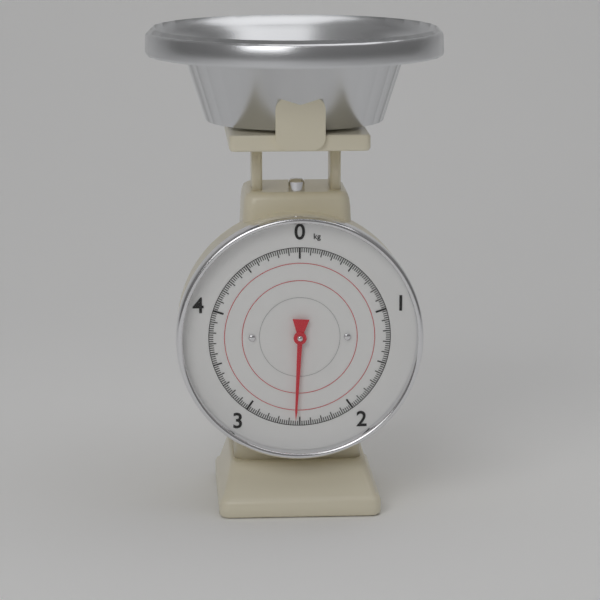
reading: 2.54 kg
